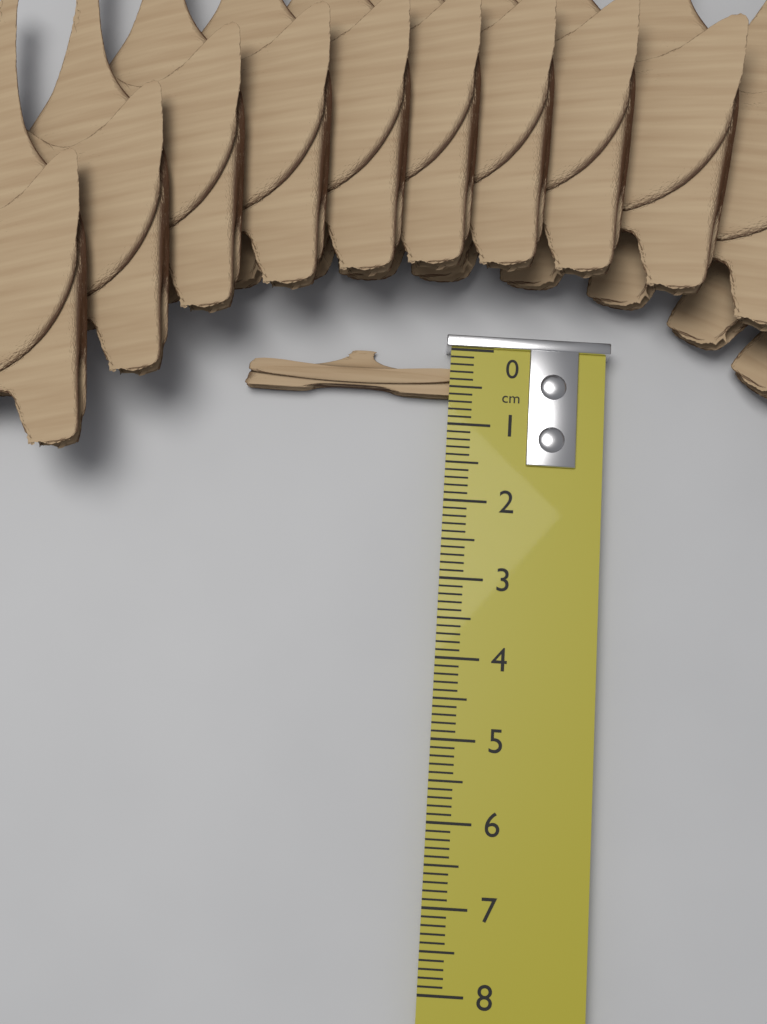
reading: 0.6 cm
